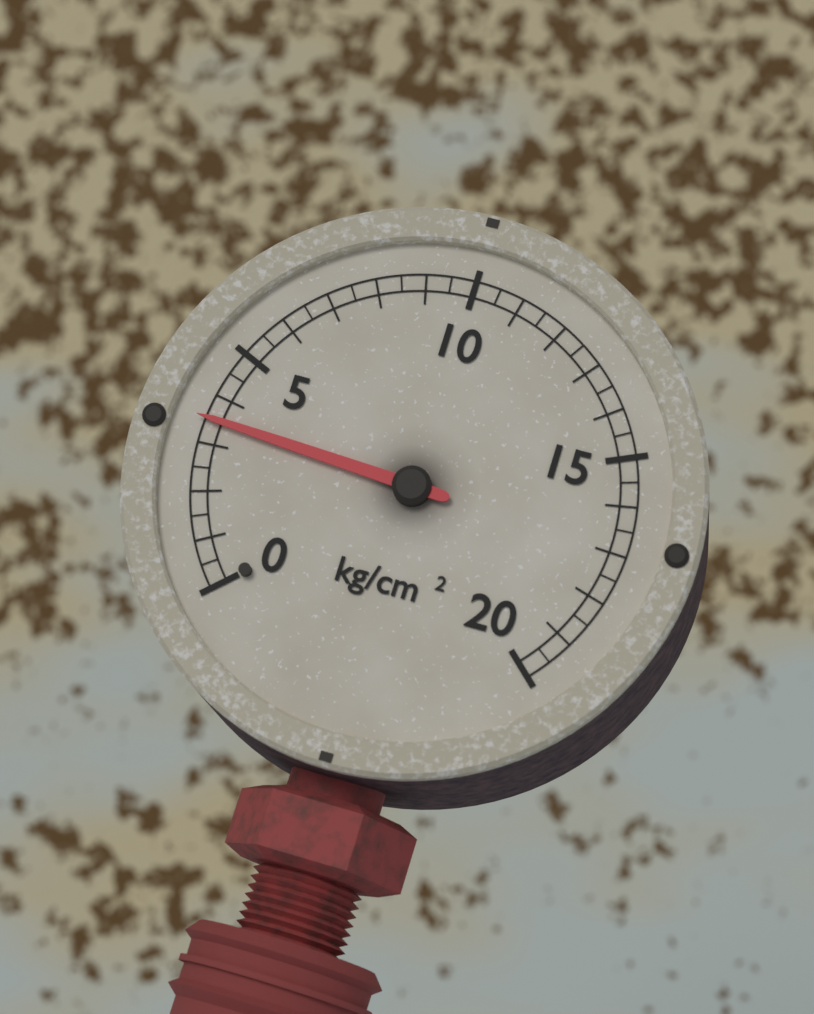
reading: 3.5 kg/cm²
